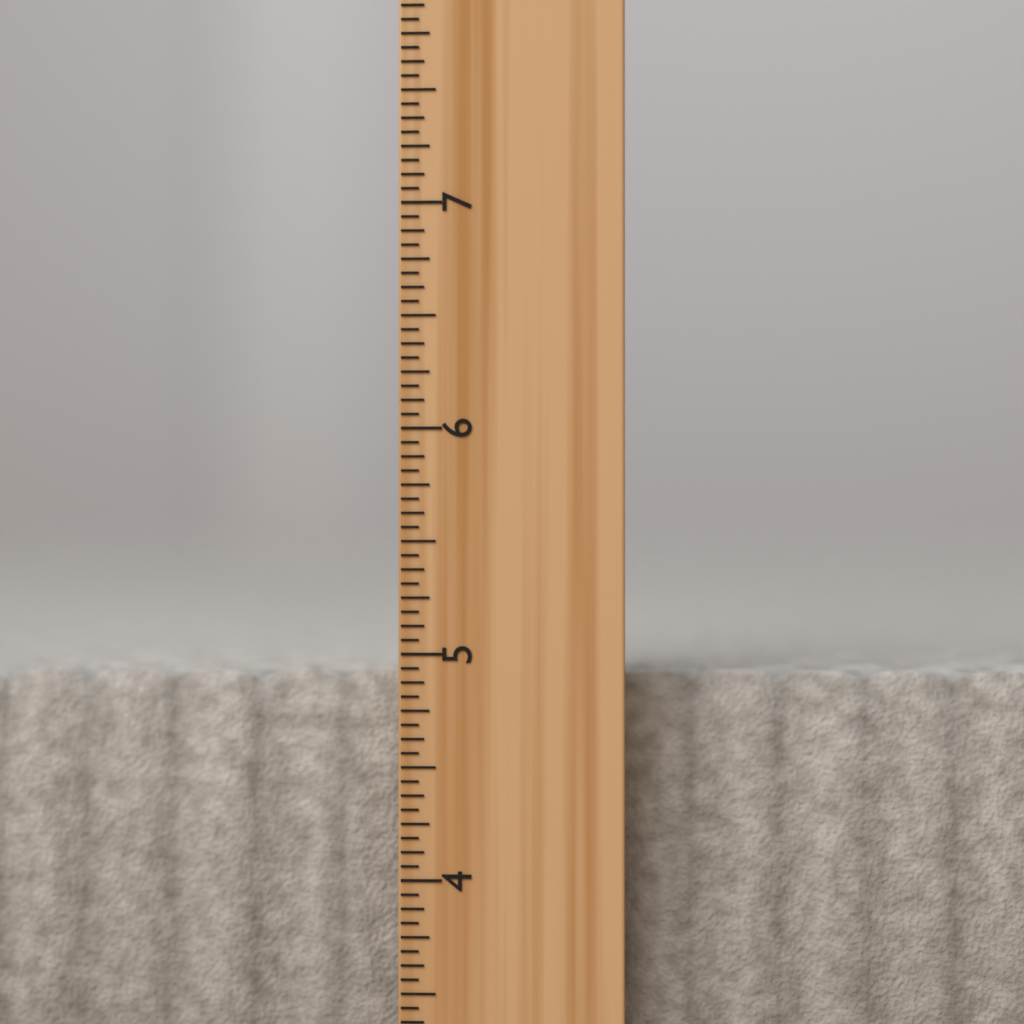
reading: 4.9375 inch
